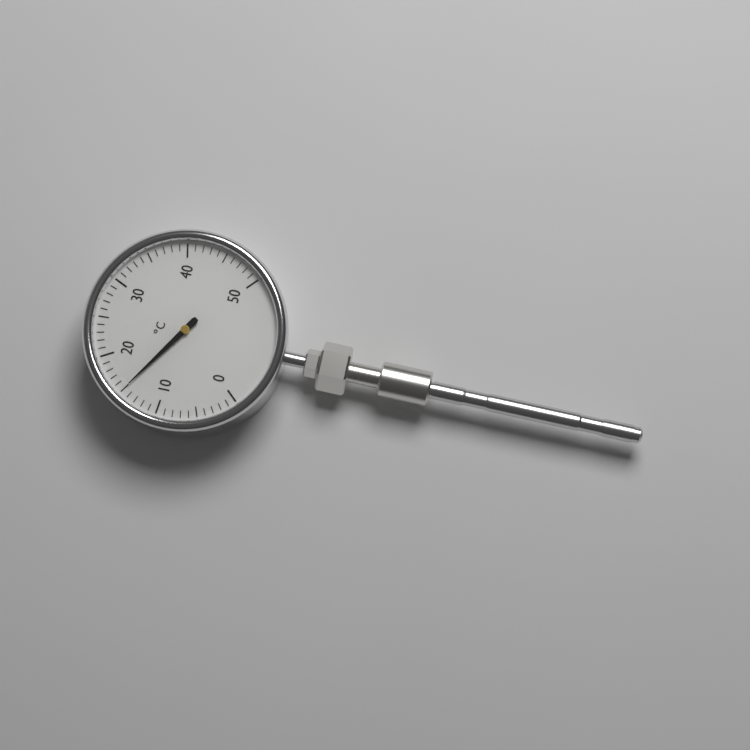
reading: 15 °C
